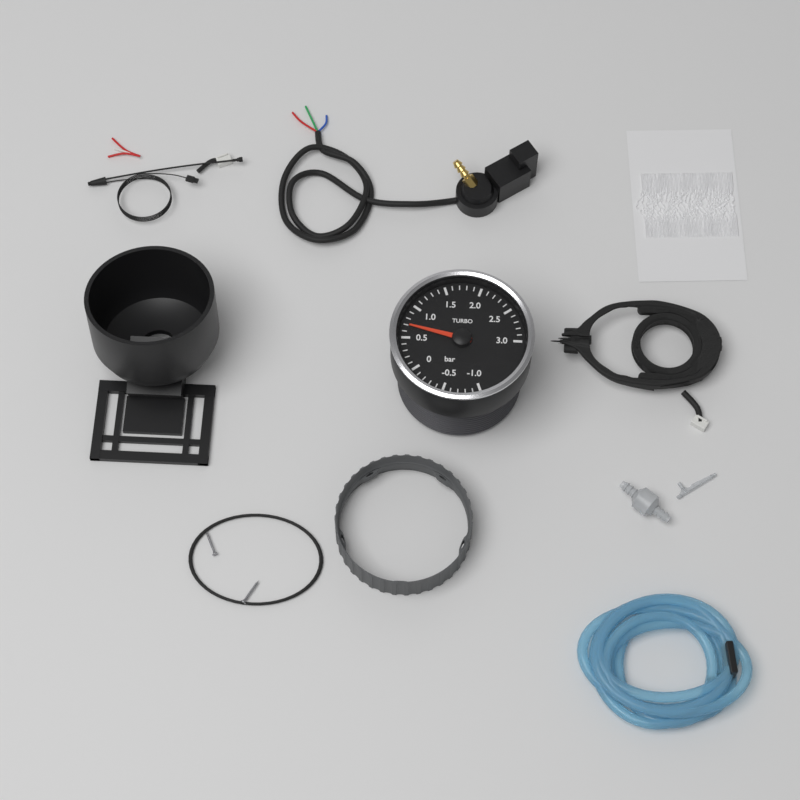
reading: 0.7 bar
